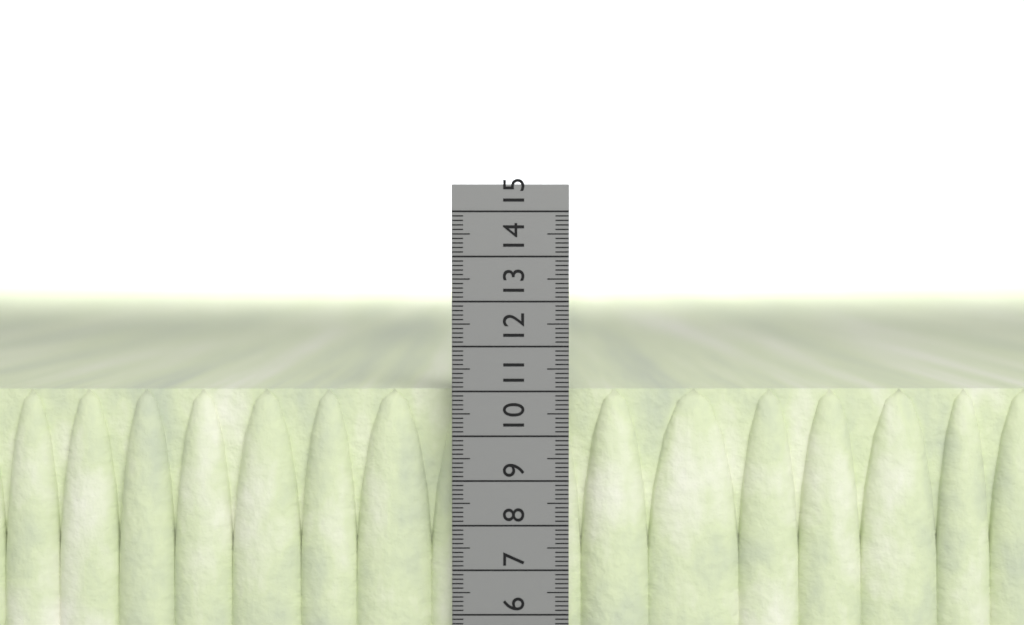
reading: 11.0 cm
